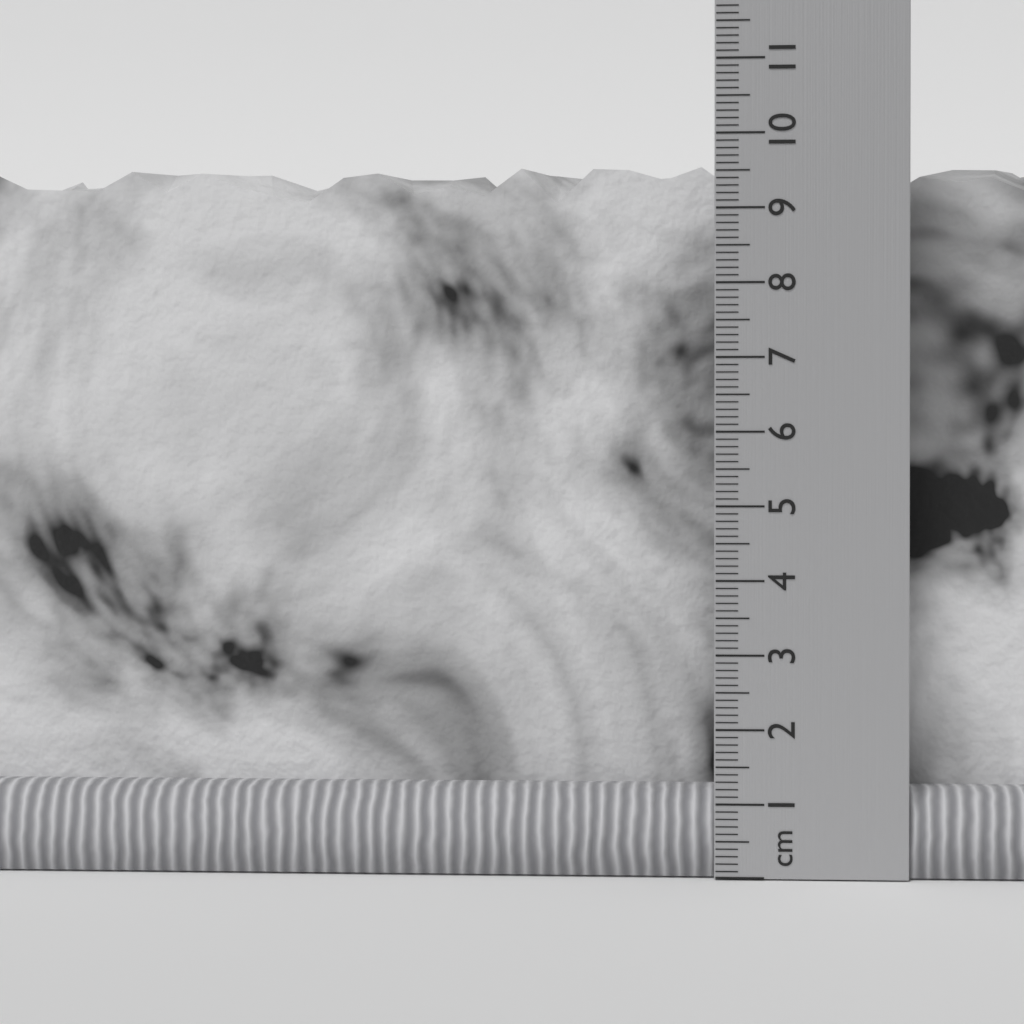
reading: 9.7 cm
